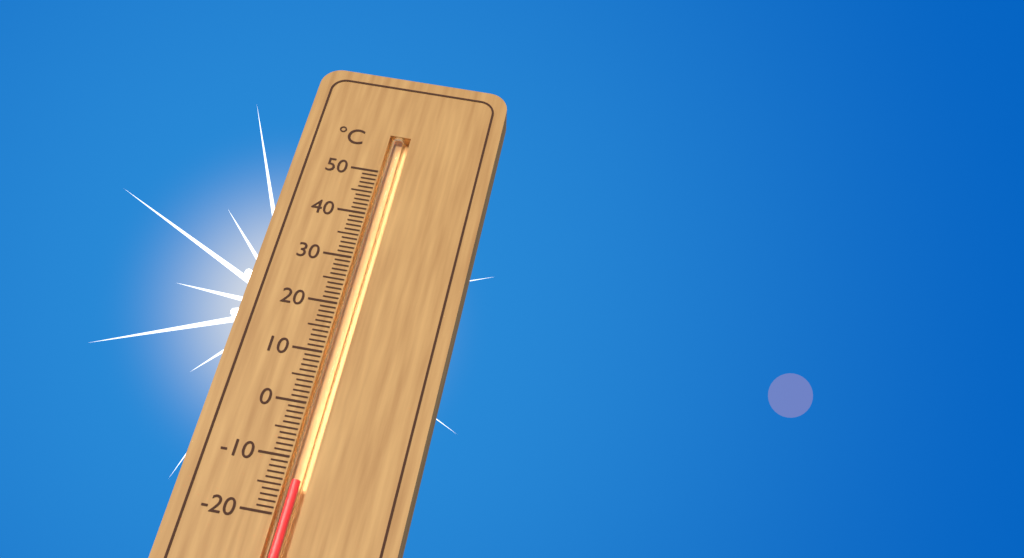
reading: -14 °C
